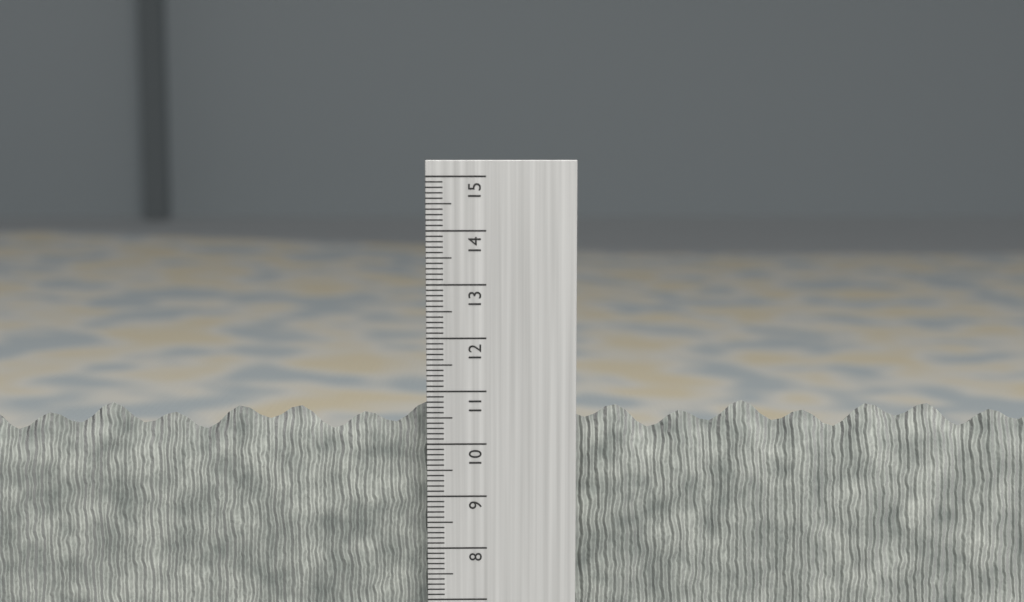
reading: 10.7 cm
